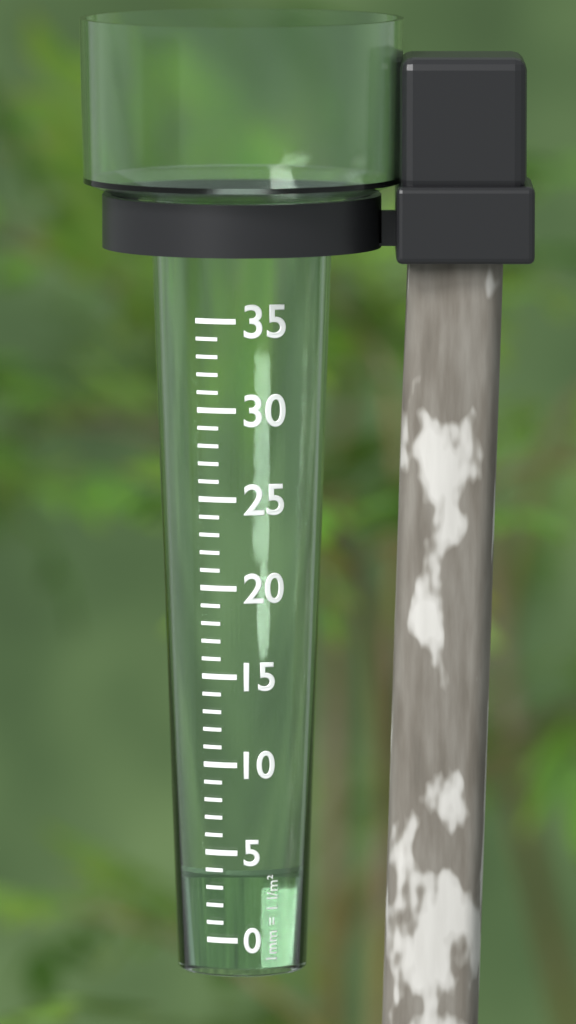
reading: 4 mm
